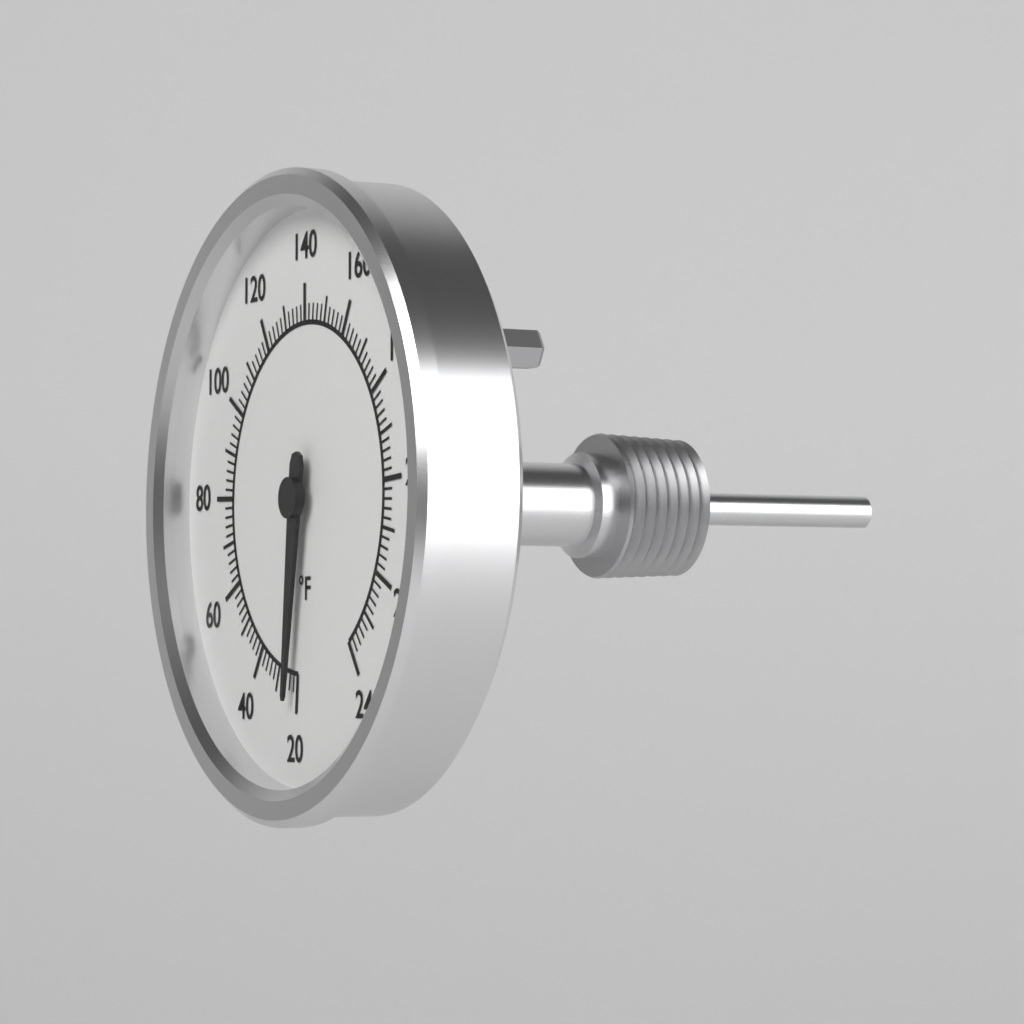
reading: 22 °F
